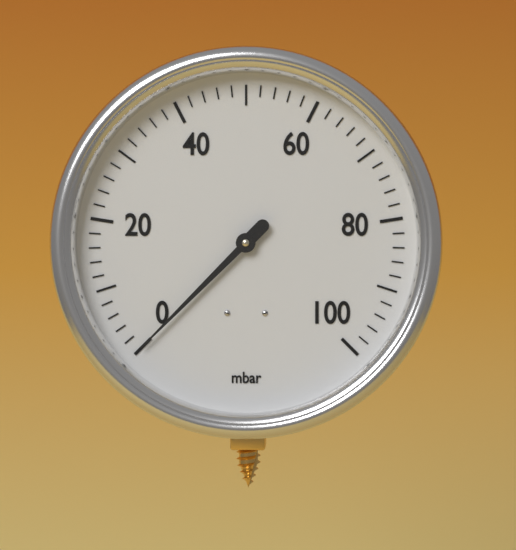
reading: 0 mbar
